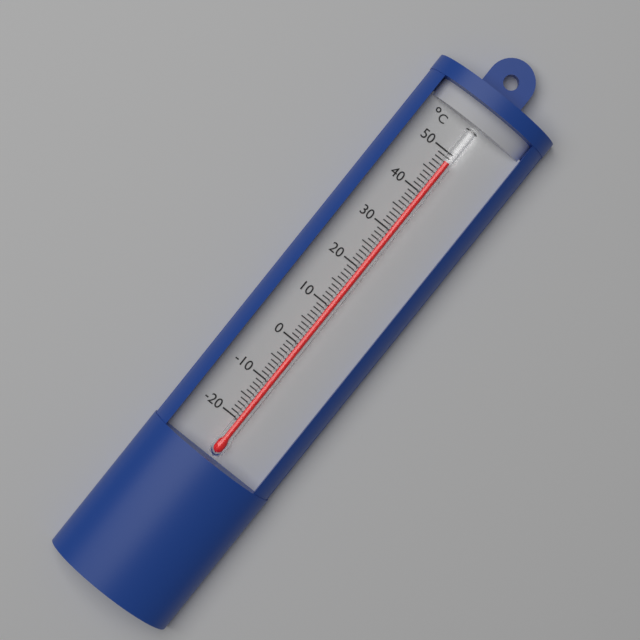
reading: 48 °C
